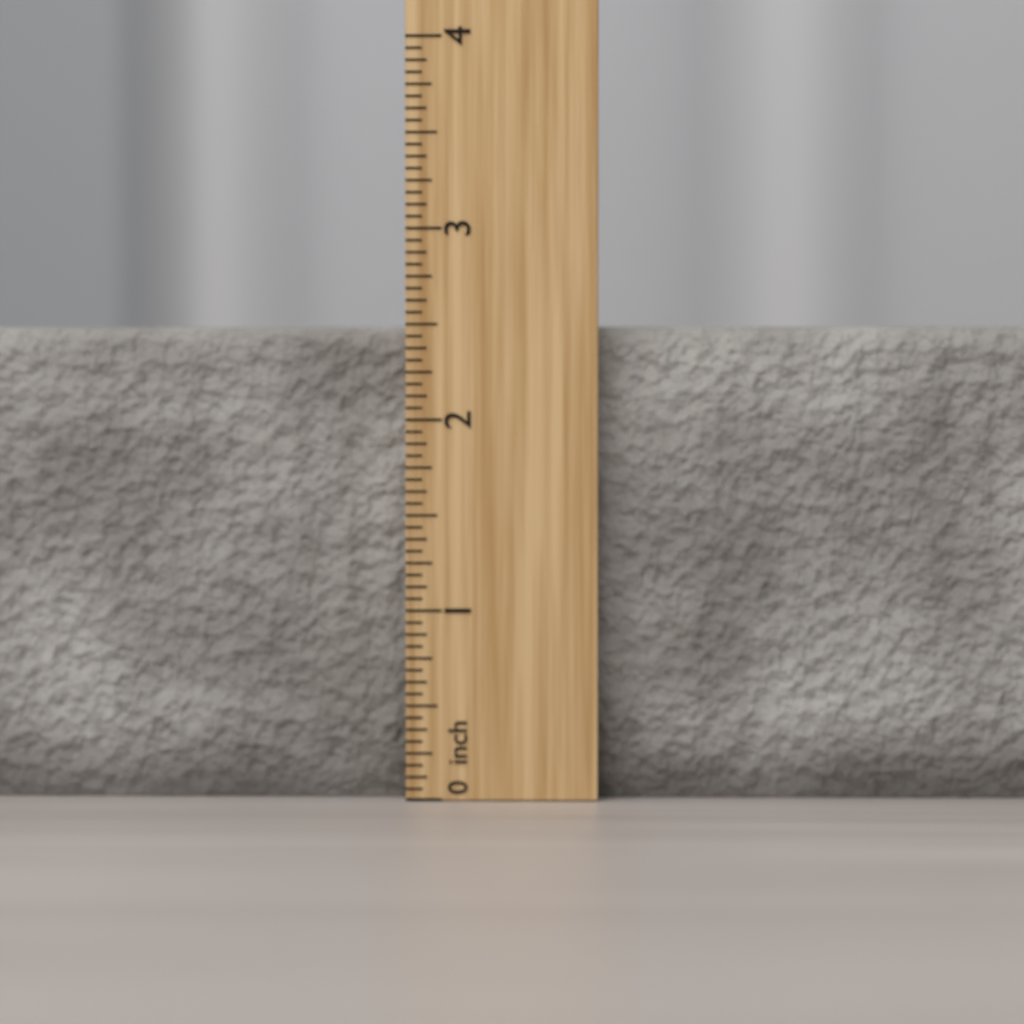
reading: 2.5000 inch
